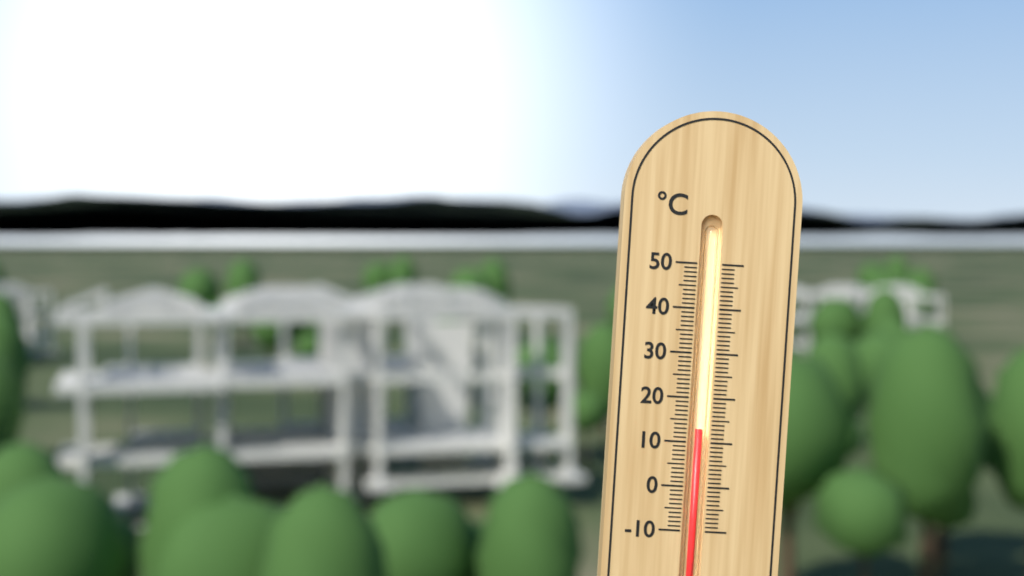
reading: 13 °C
